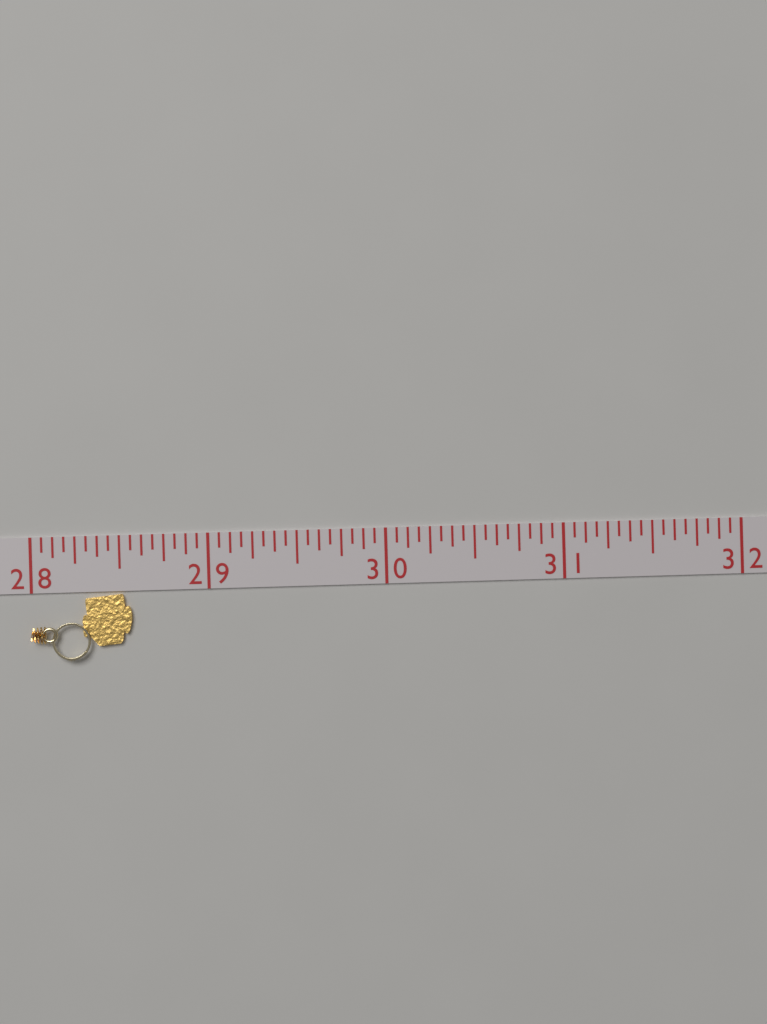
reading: 28.5625 (no unit)
